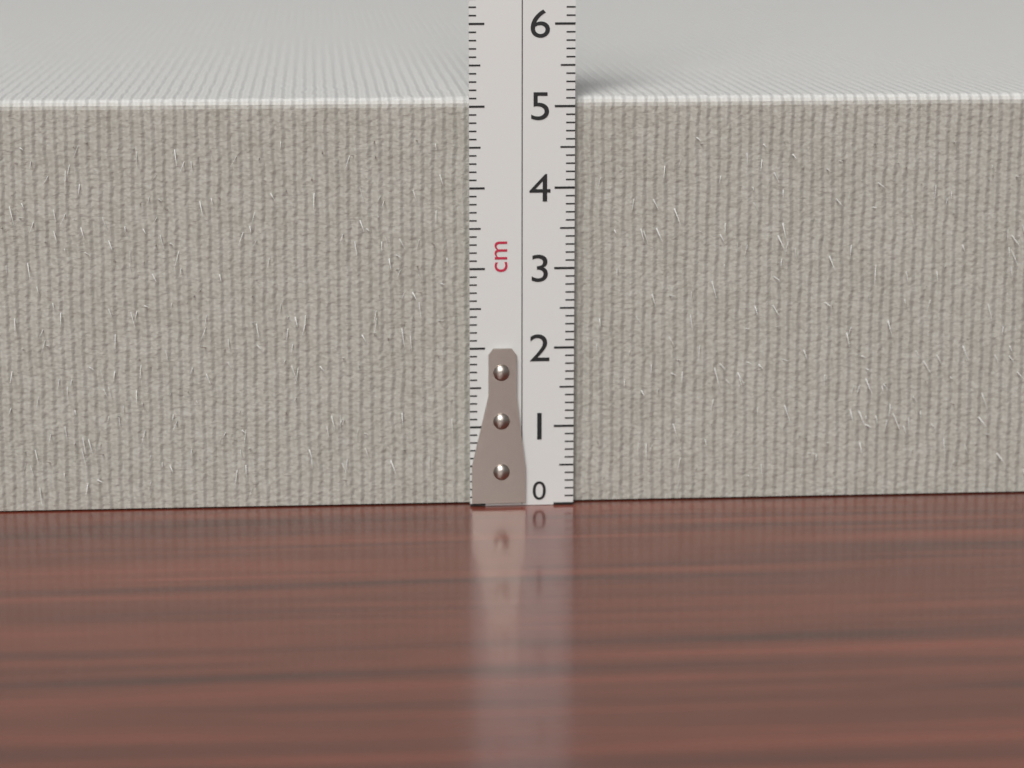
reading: 5.1 cm
